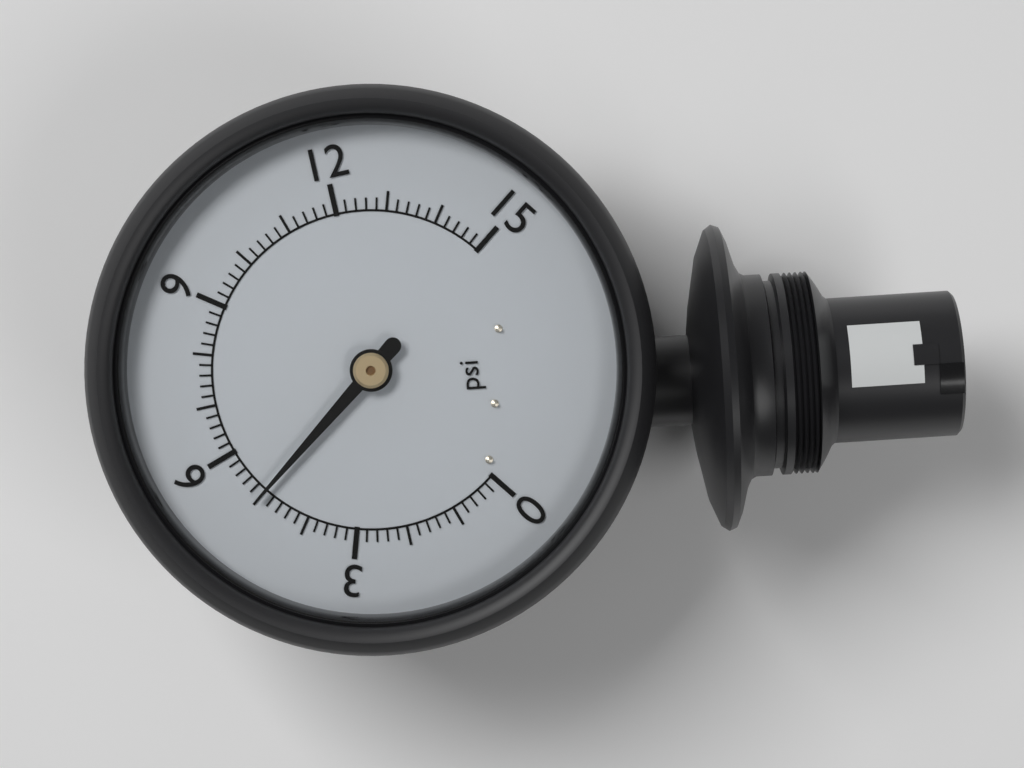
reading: 5.0 psi
